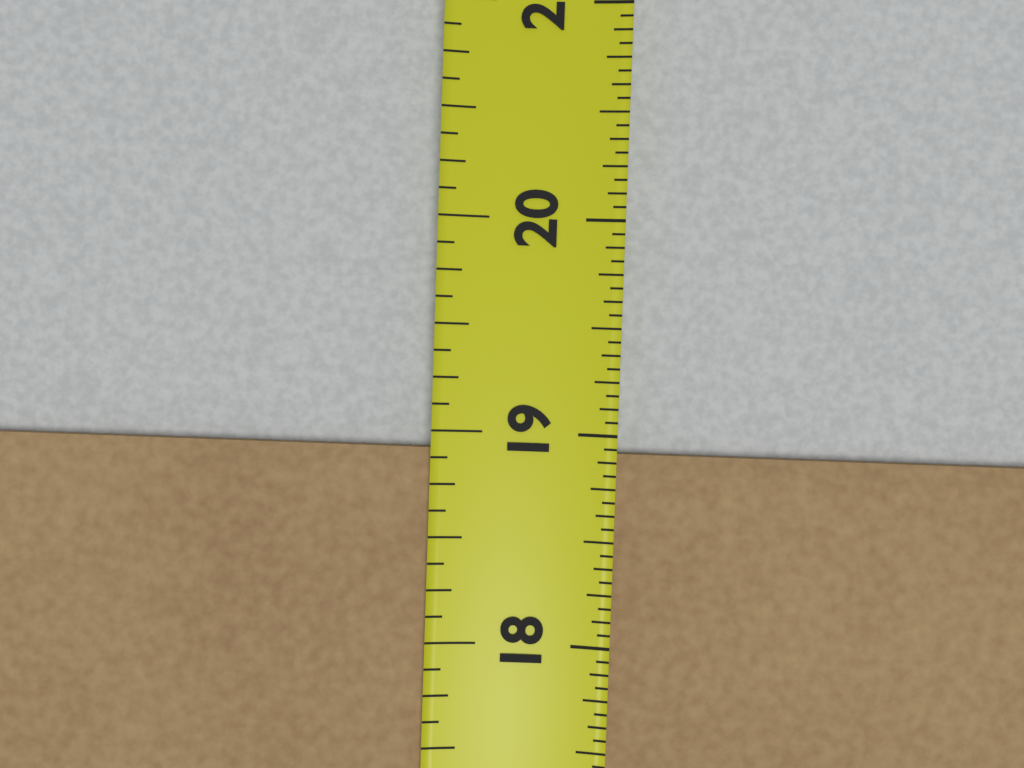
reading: 18.9375 in
